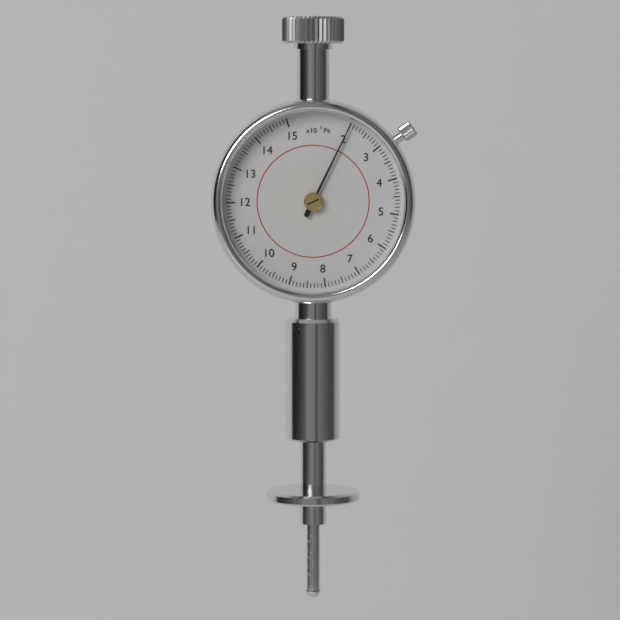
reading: 200000 Pa
